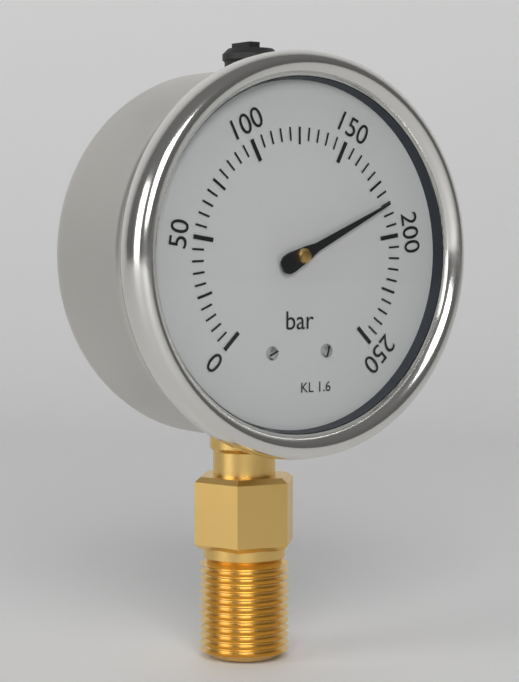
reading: 185 bar
